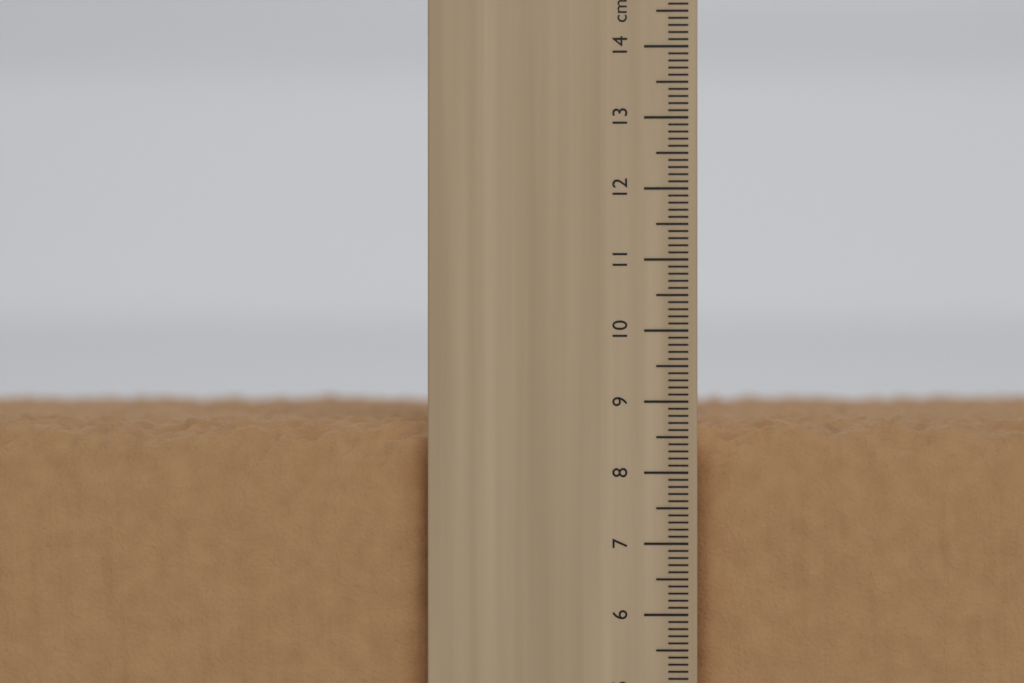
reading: 8.8 cm
